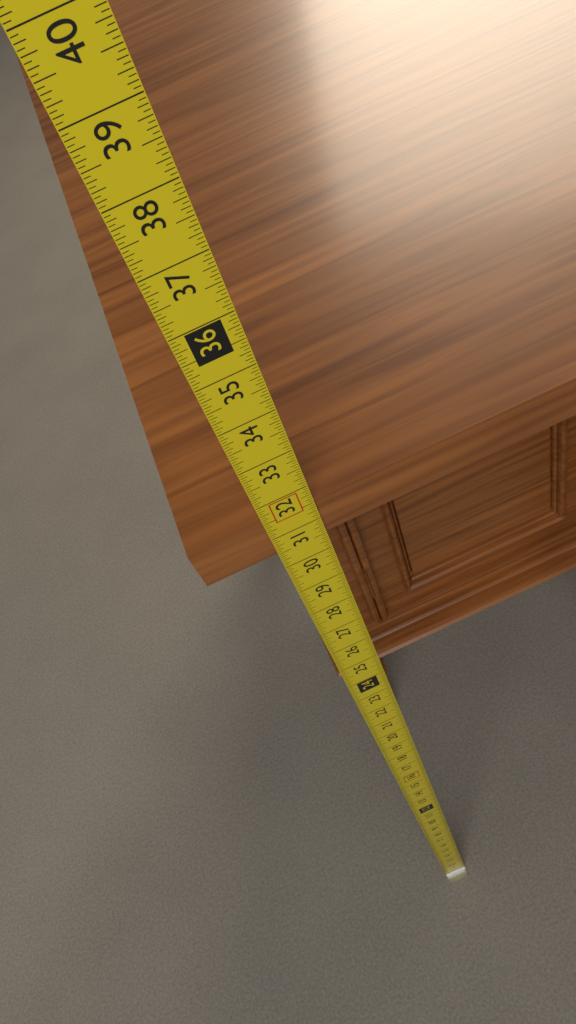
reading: 31.5000 in
